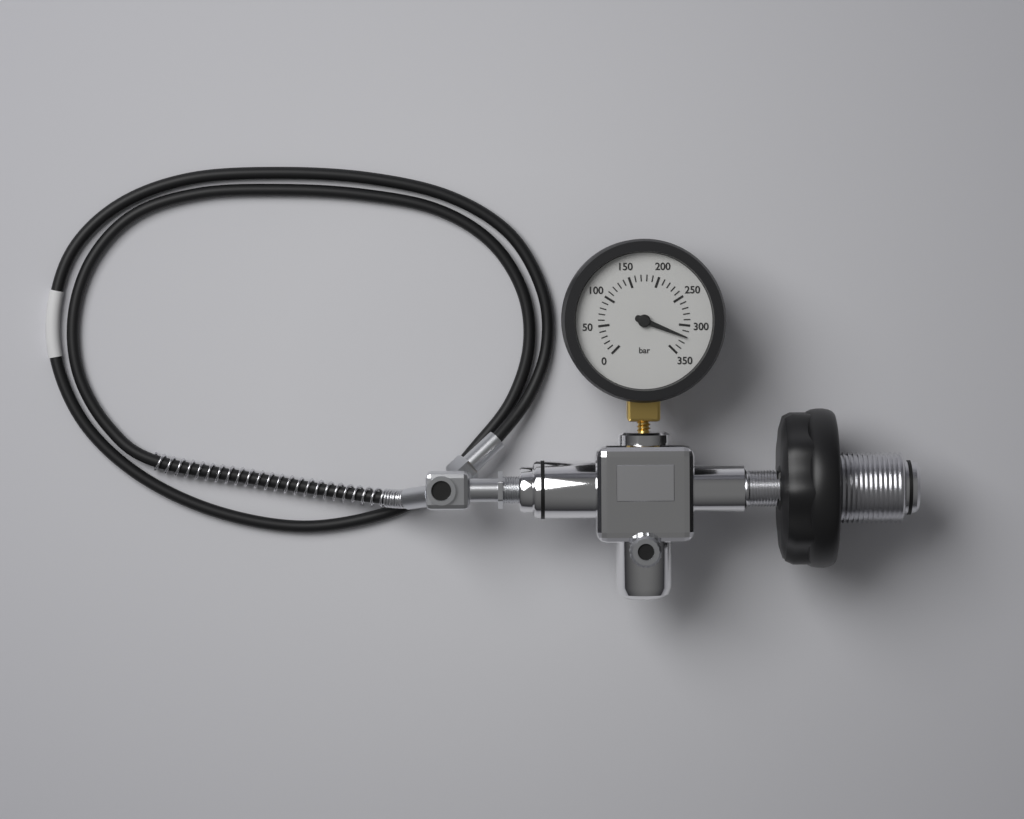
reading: 320 bar
